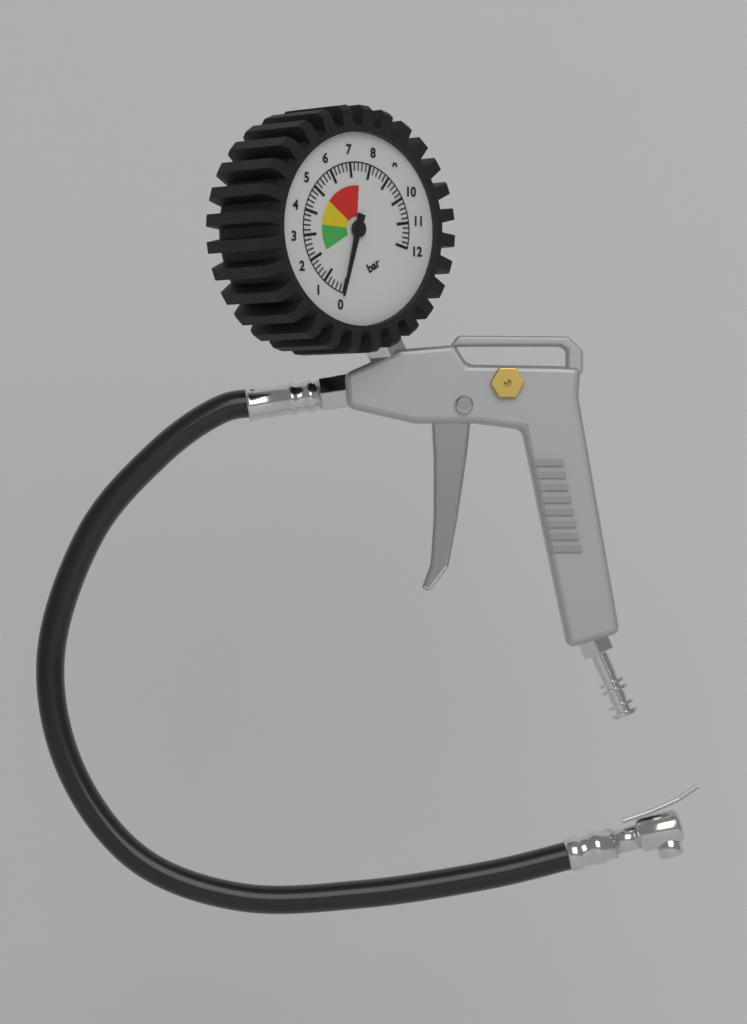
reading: 0.0 bar
